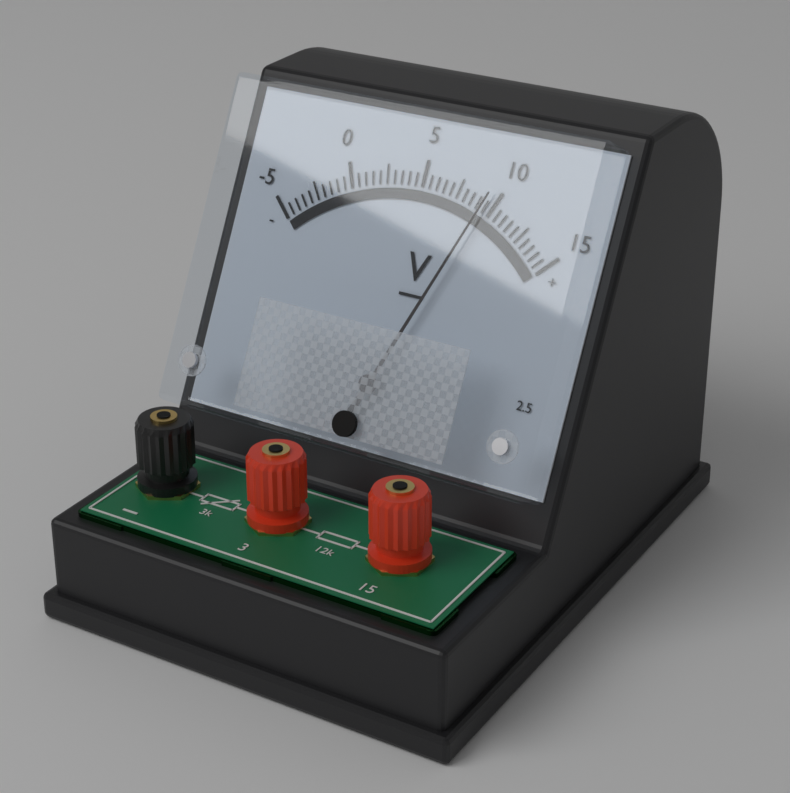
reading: 9.5 V
